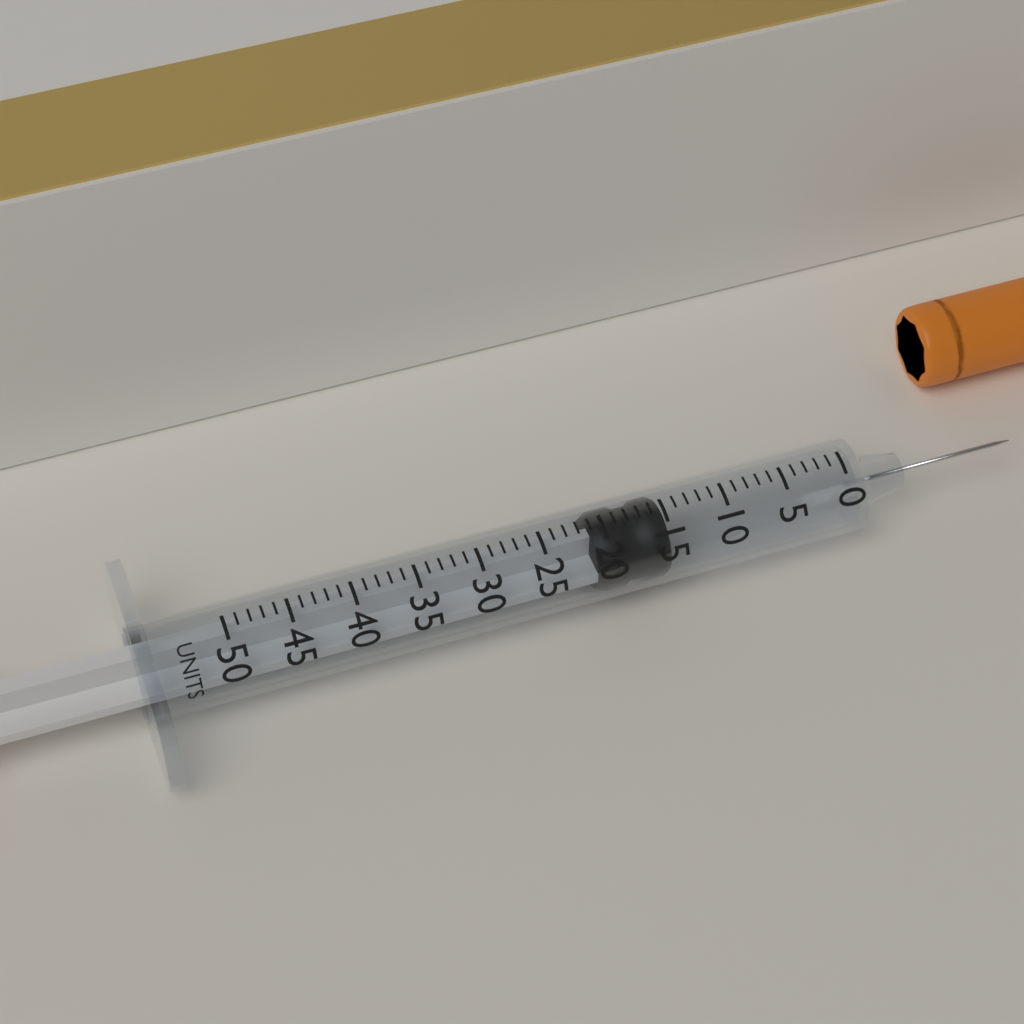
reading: 15 units
